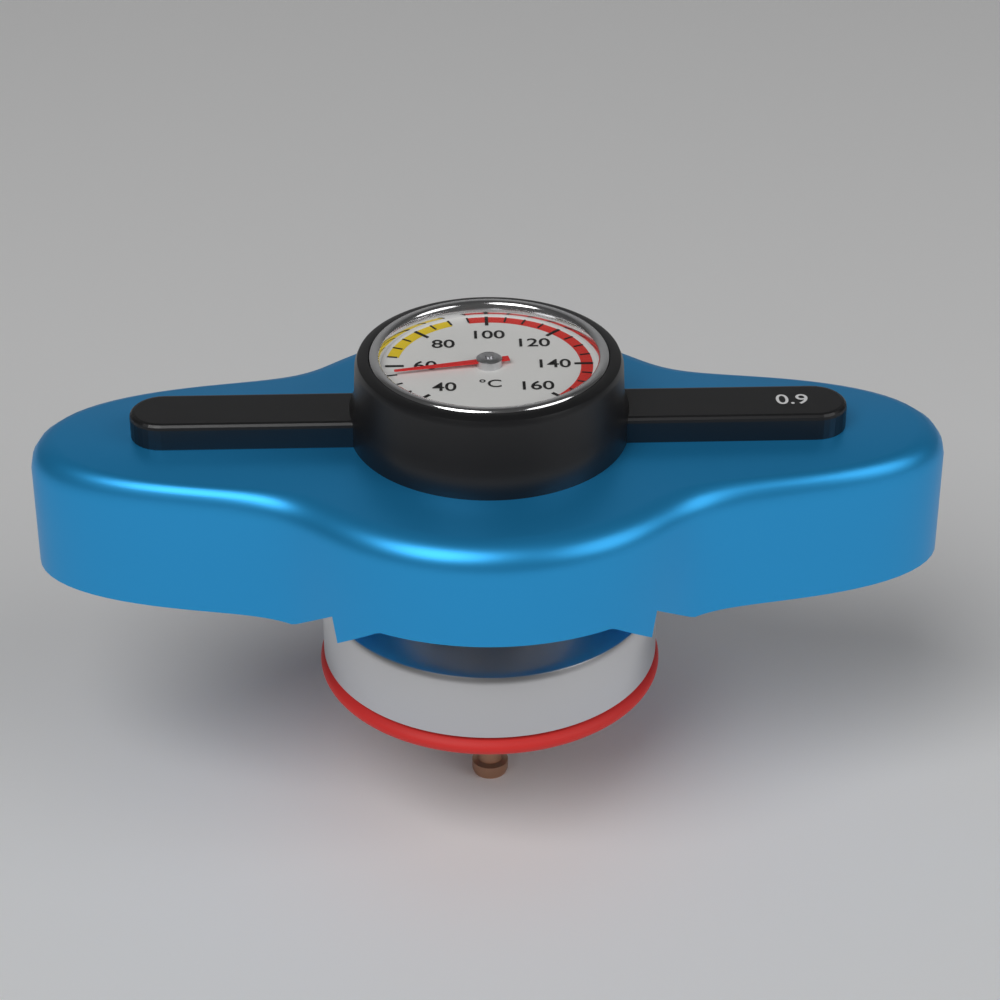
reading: 55 °C
